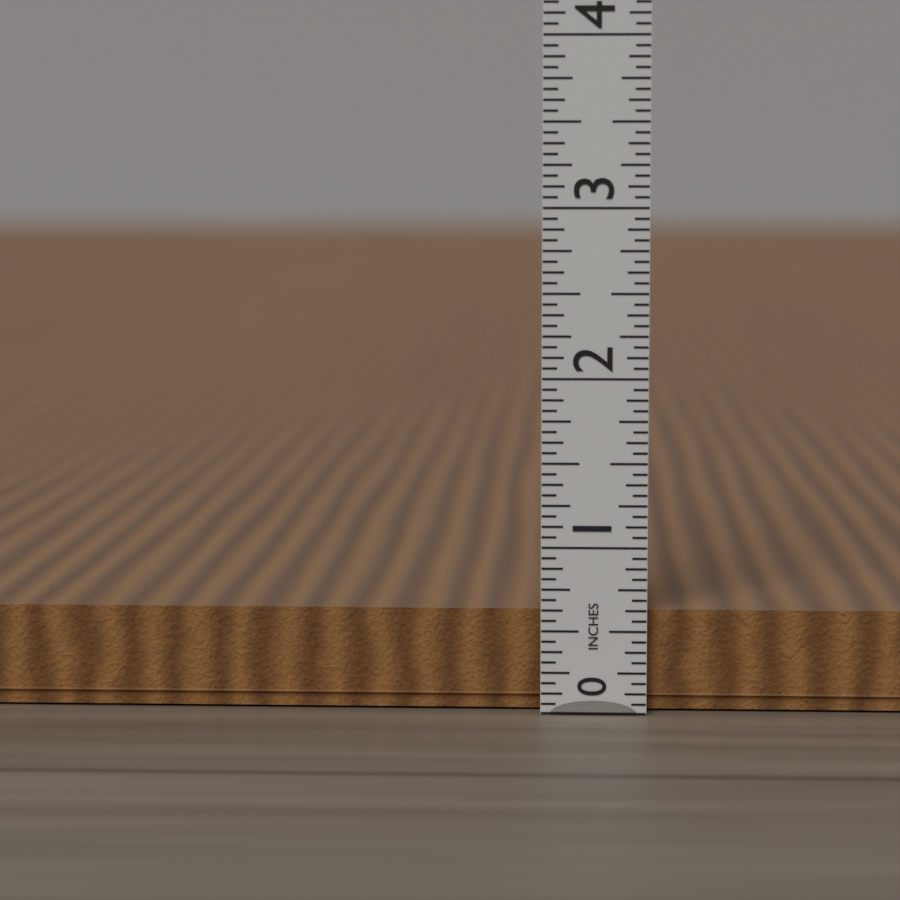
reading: 0.6250 in
